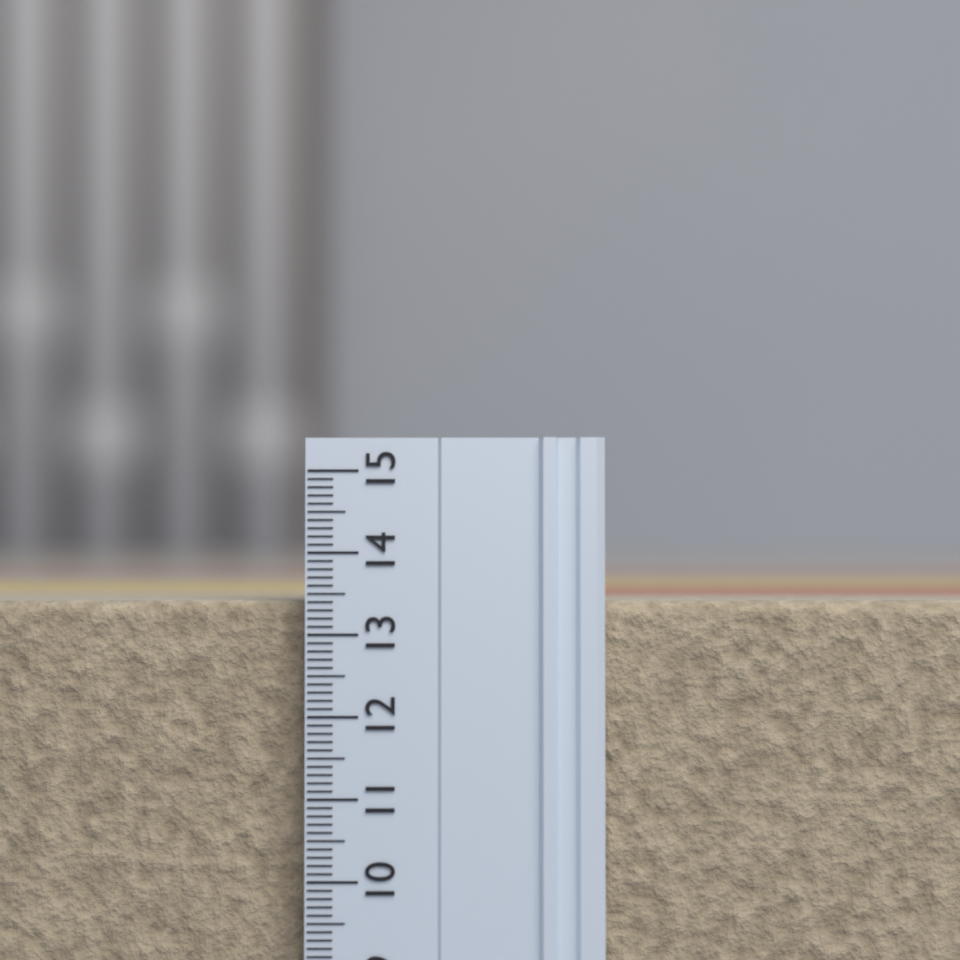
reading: 13.4 (no unit)
